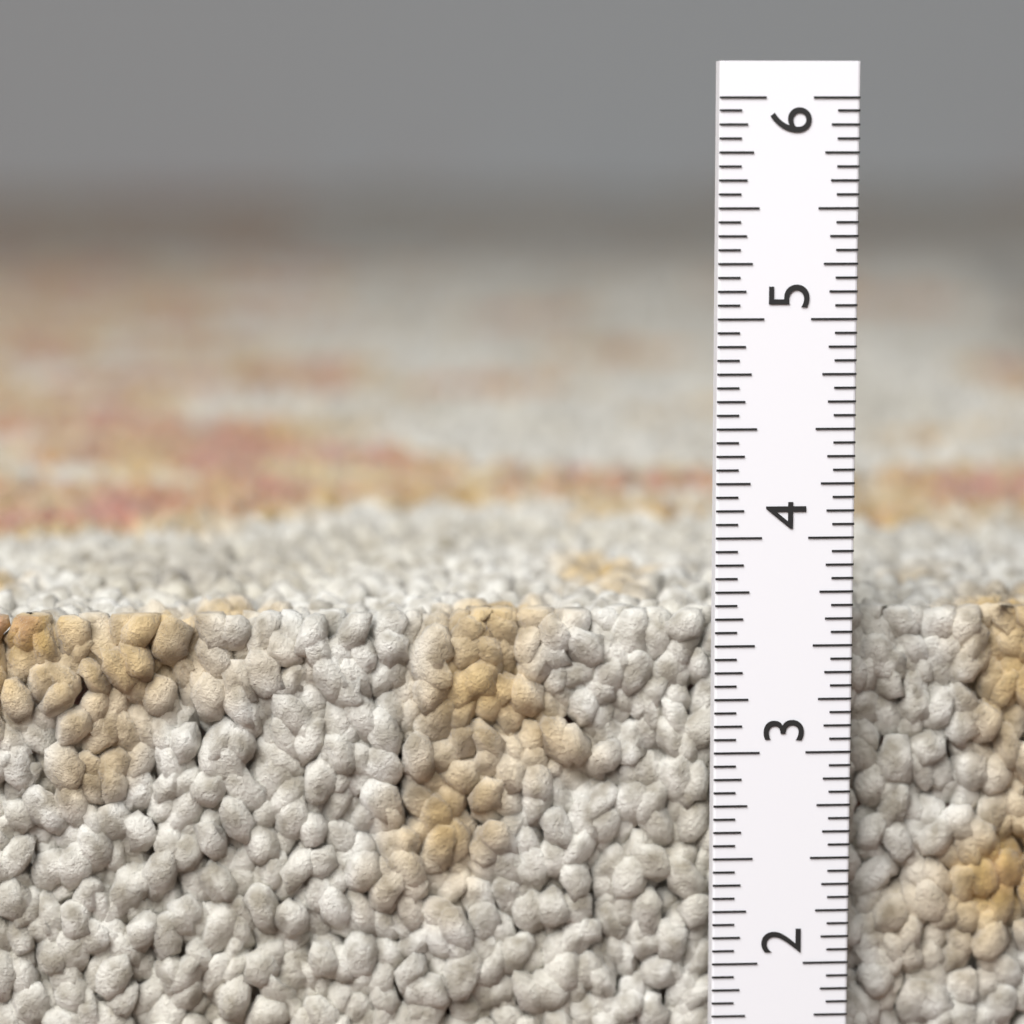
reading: 3.6250 in
